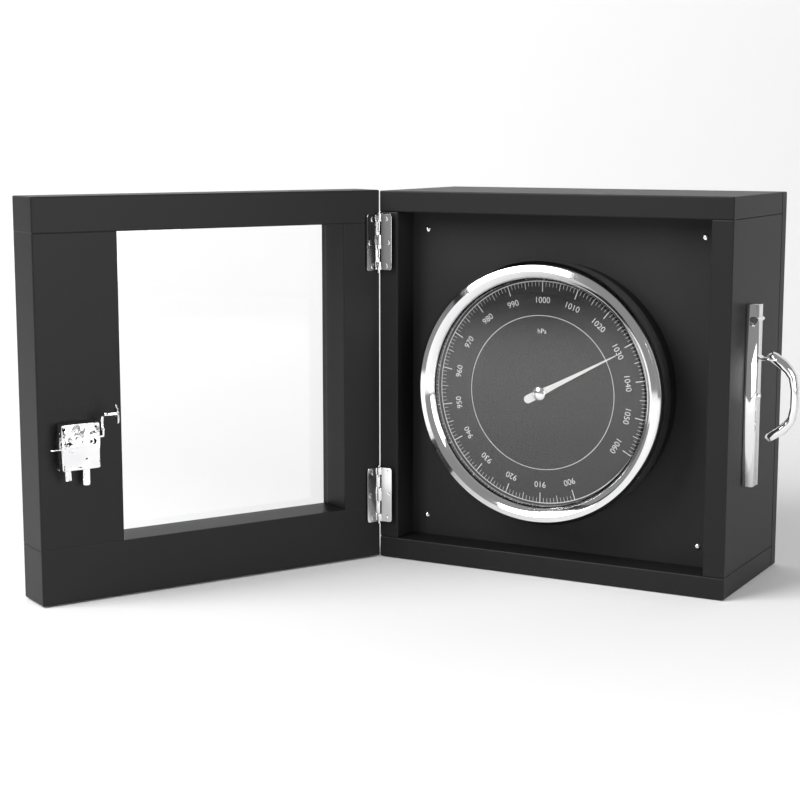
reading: 1031 hPa
